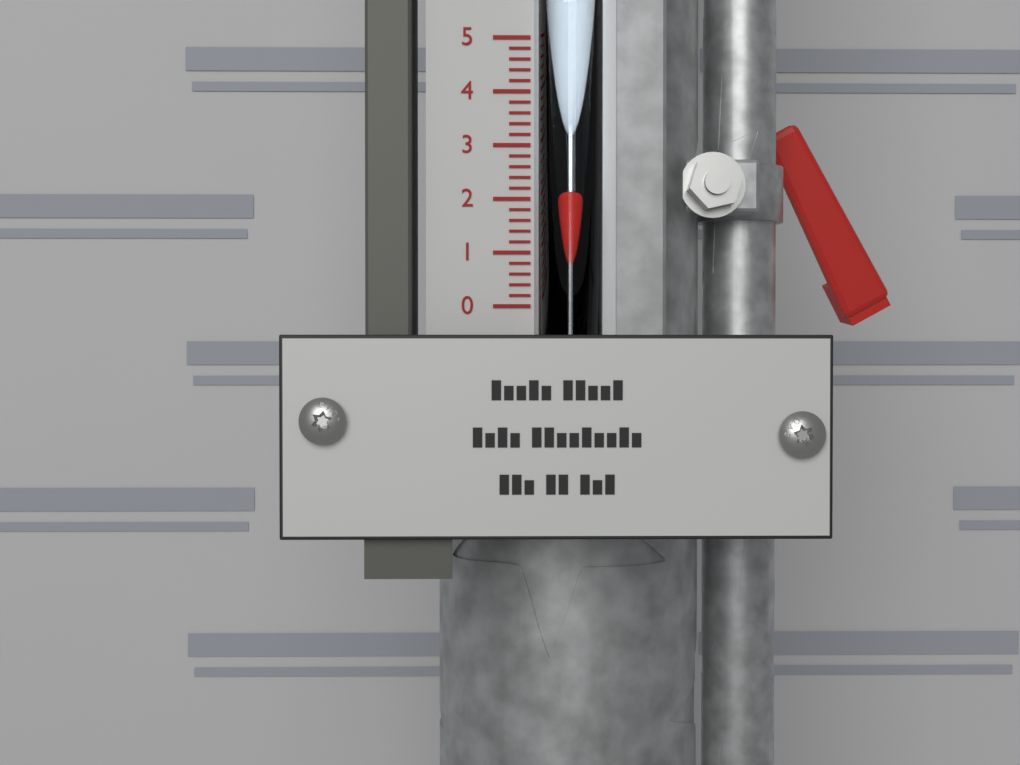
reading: 2.2 (no unit)
